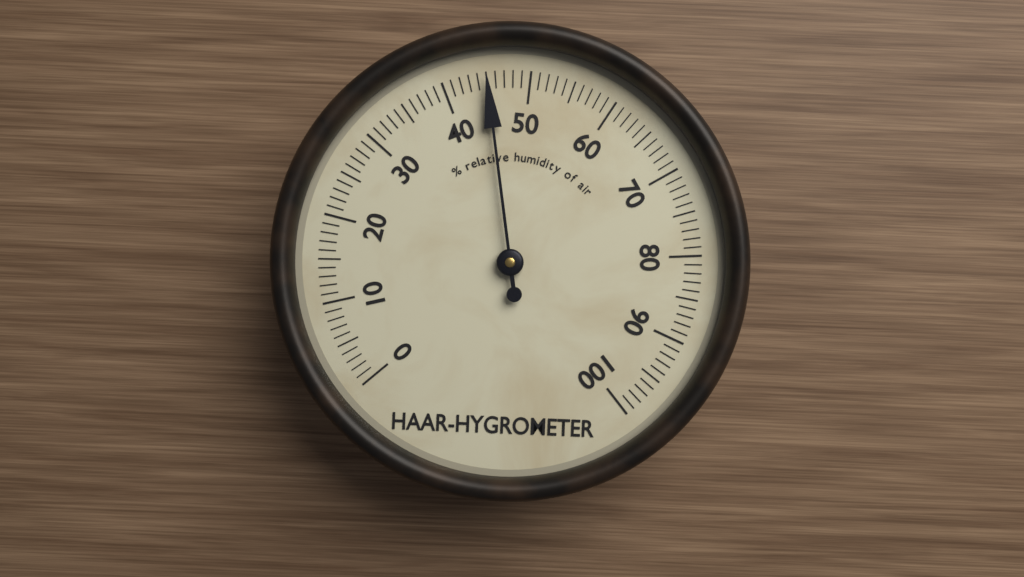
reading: 45 %
